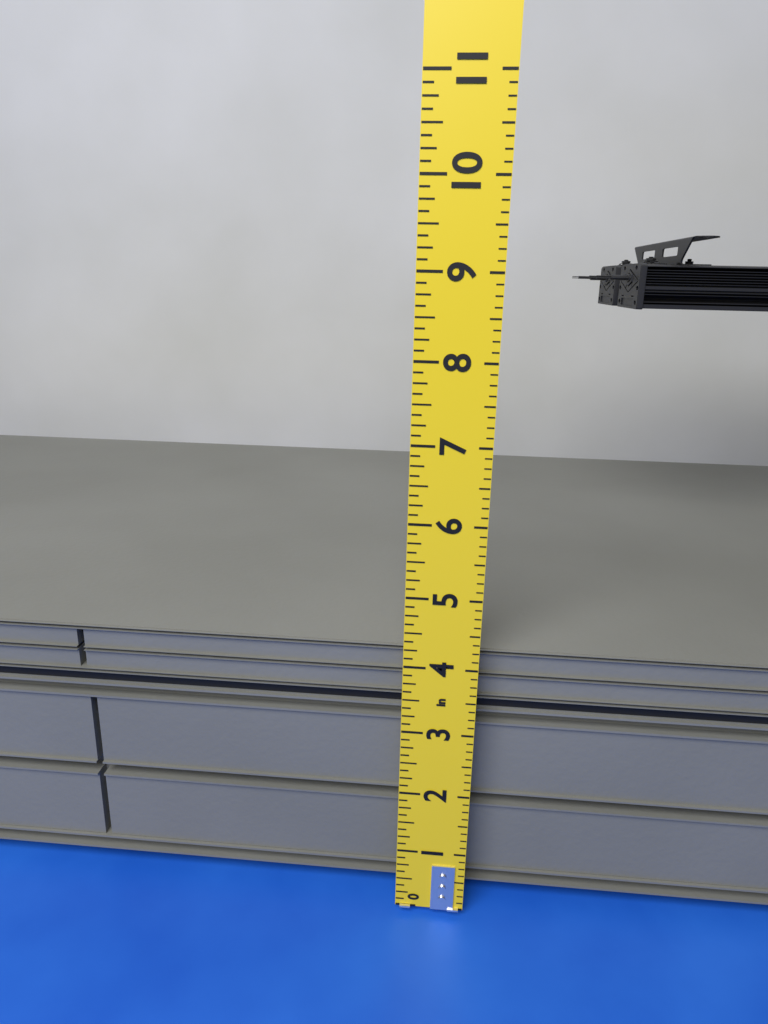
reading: 4.125 in
